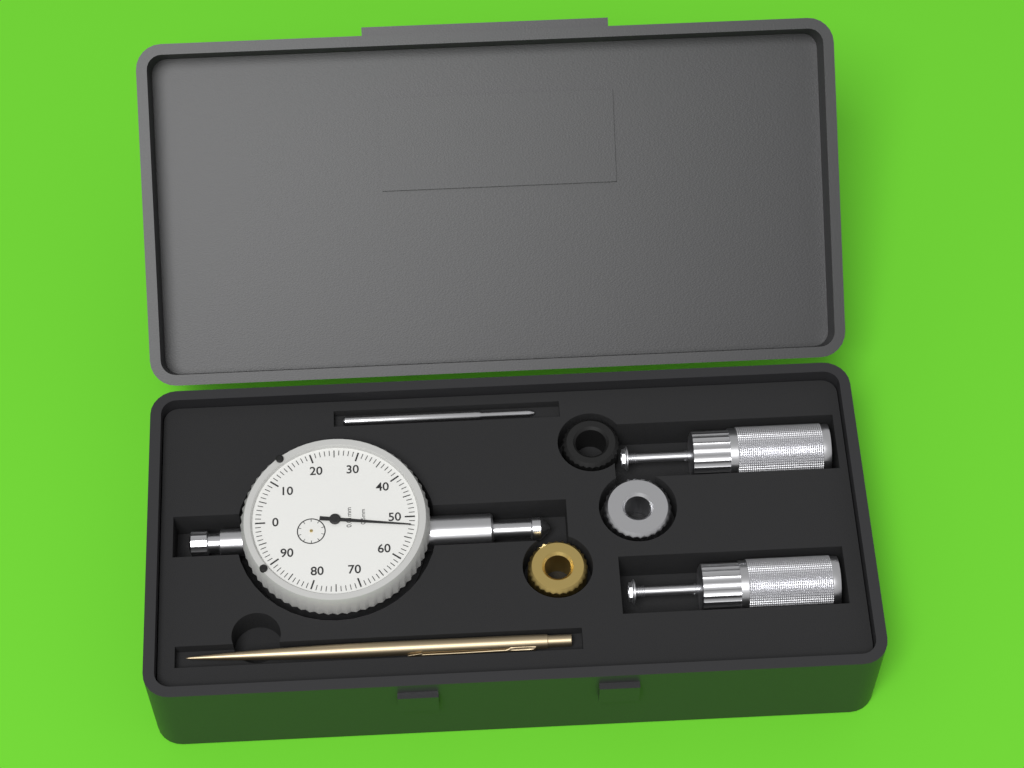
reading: 0.52 mm
